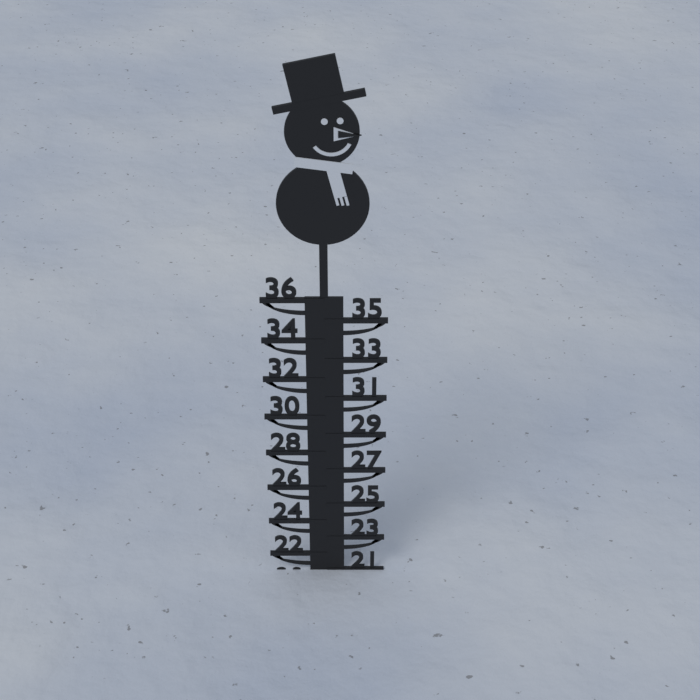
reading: 21 (no unit)
